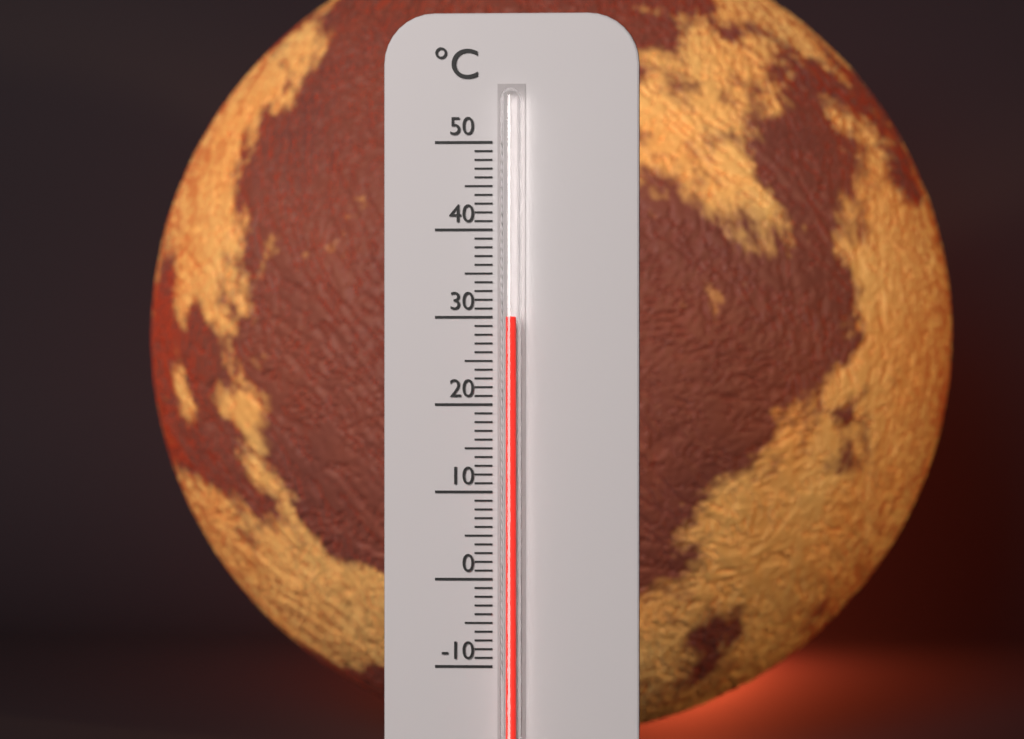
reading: 30 °C
